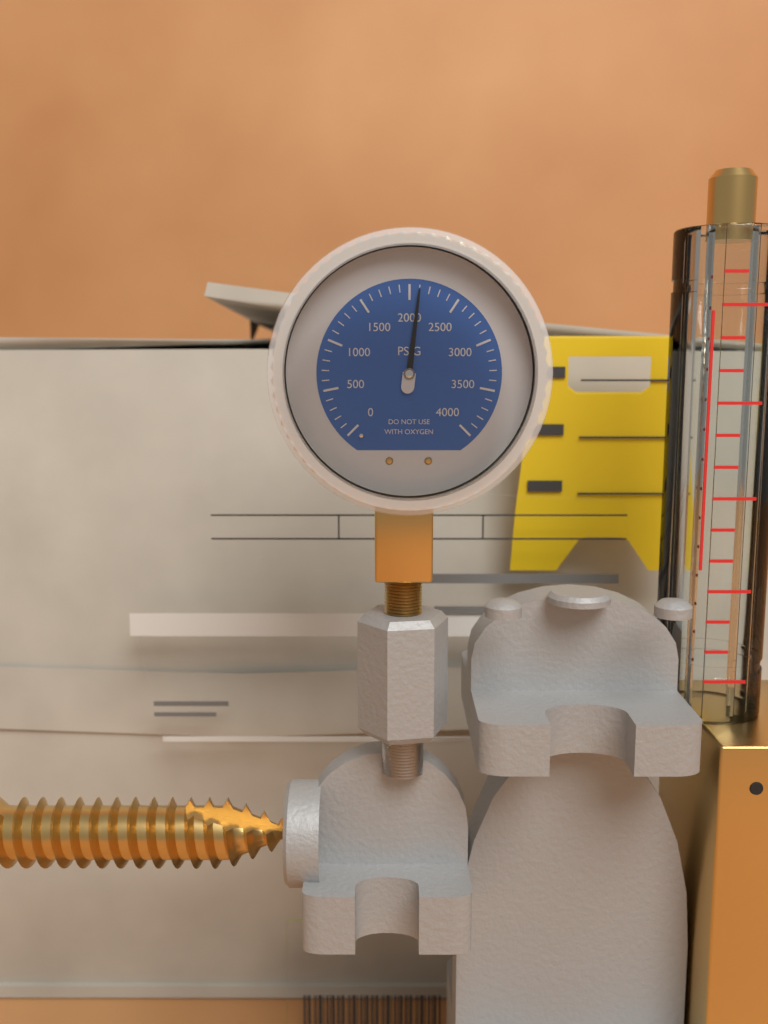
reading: 2100 psi
